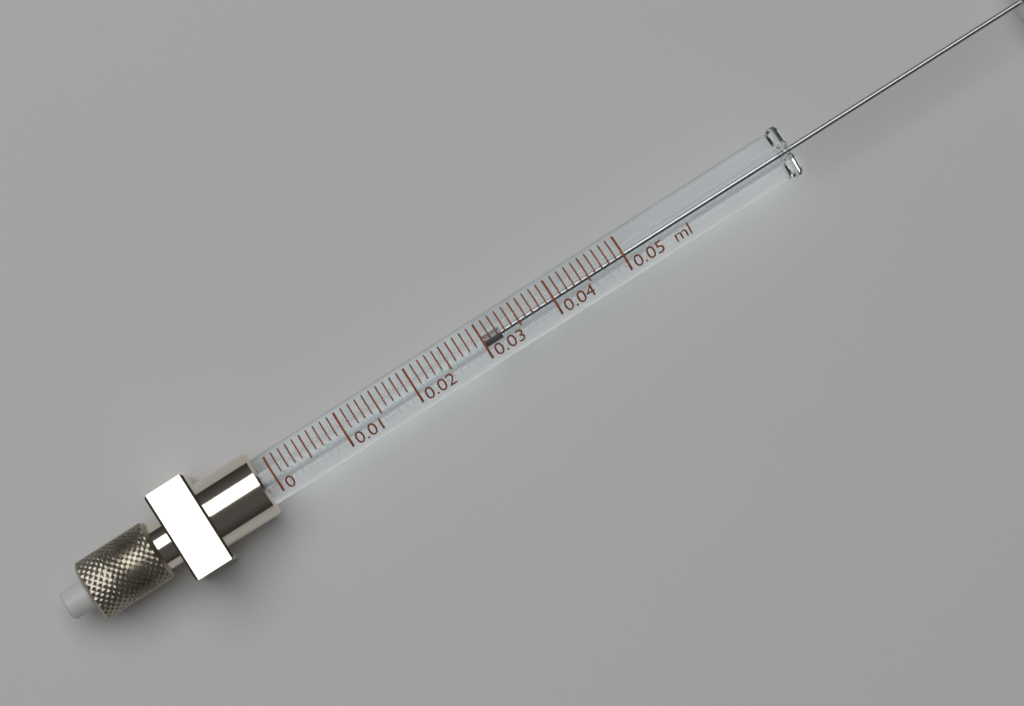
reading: 0.030 ml
